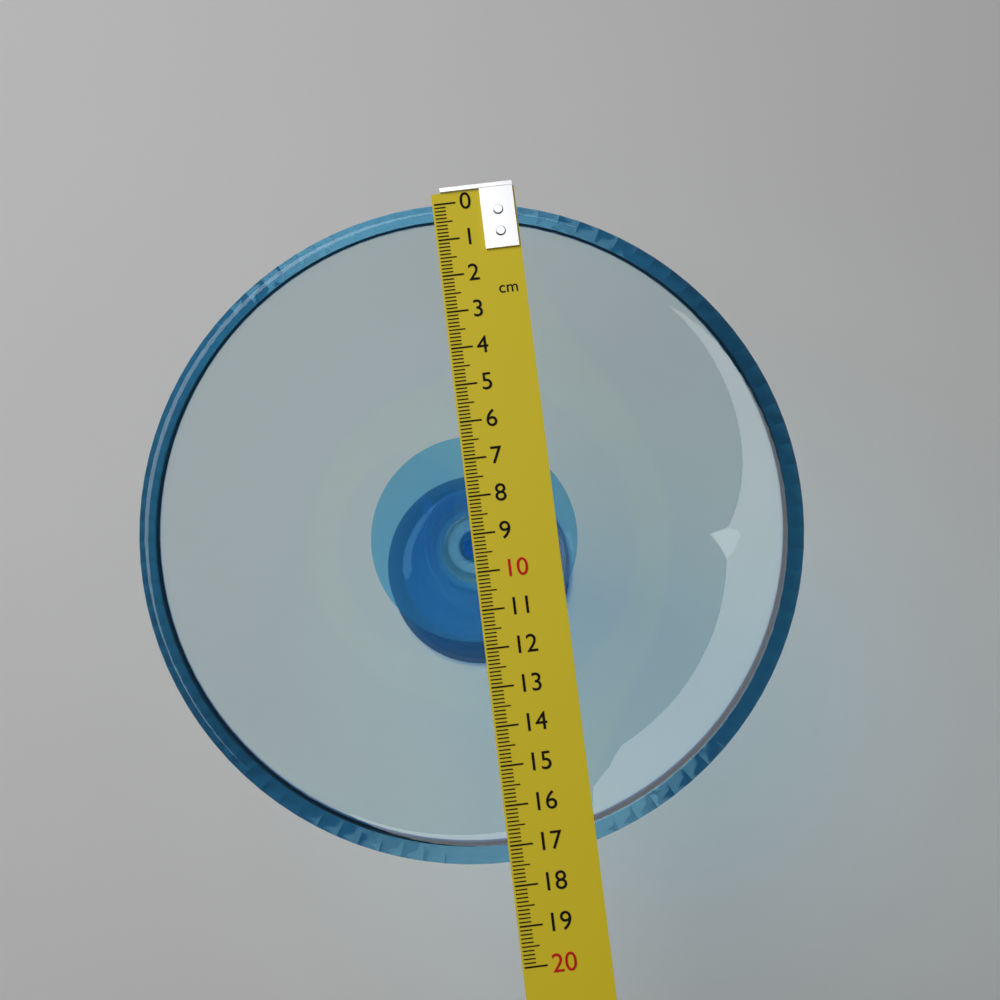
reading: 17.4 cm
